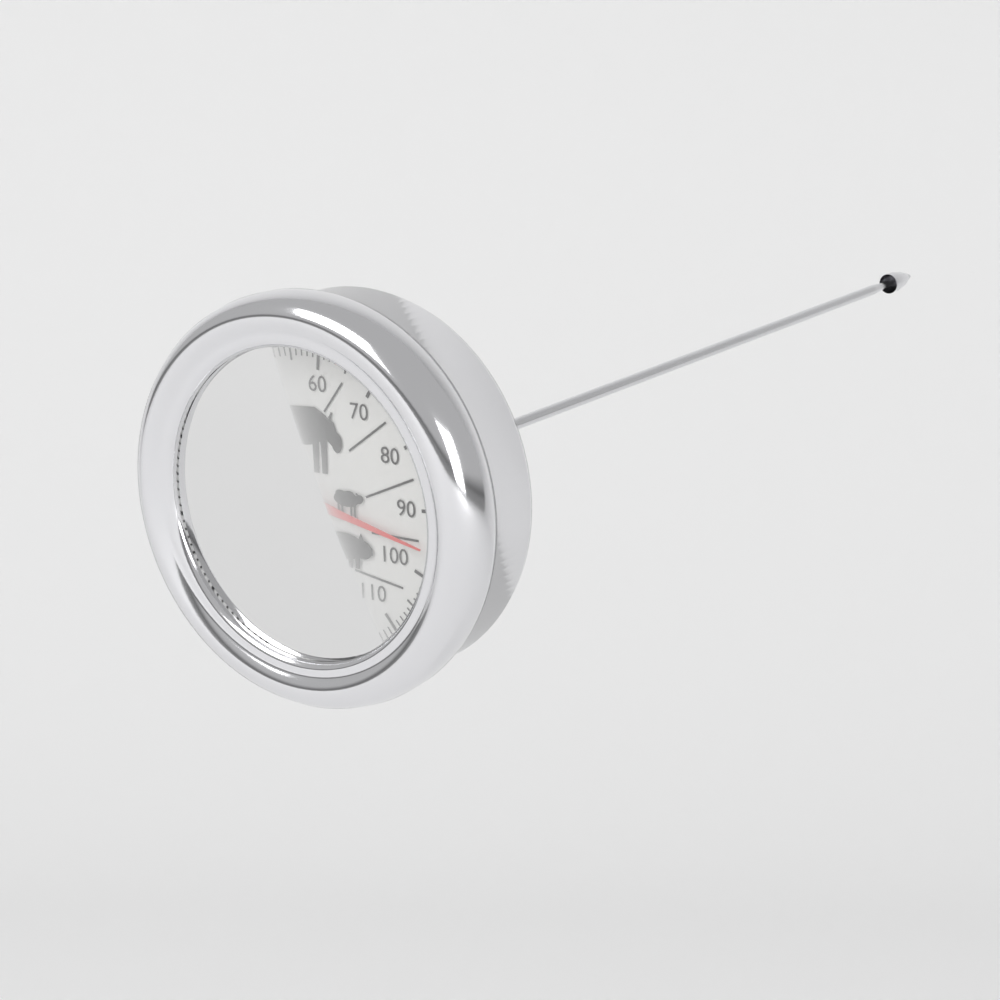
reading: 96 °C
